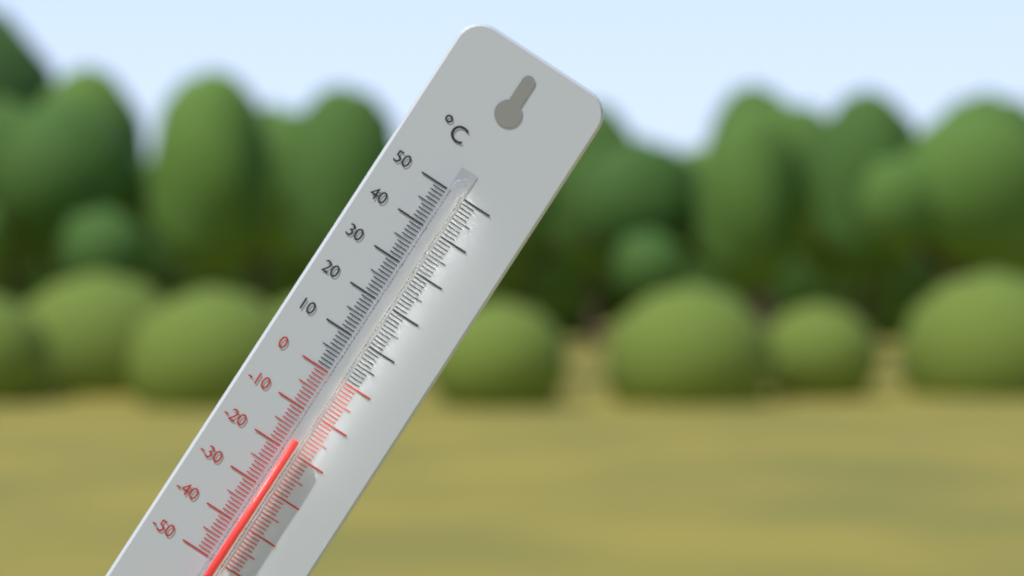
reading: -17 °C
